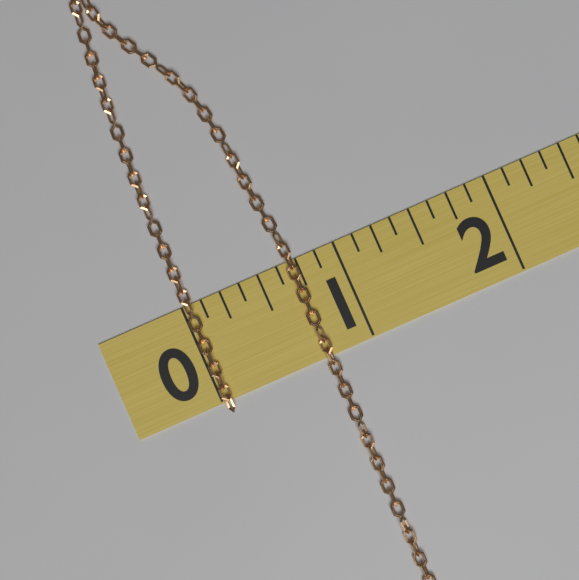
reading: 0.750 (no unit)
